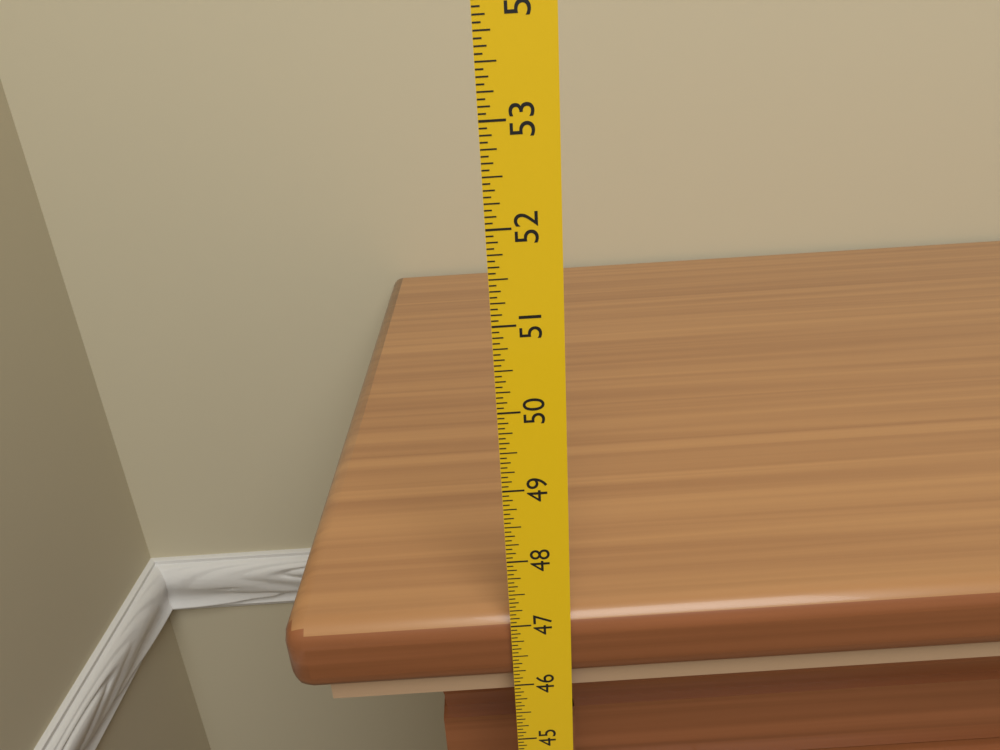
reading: 47.0625 in
